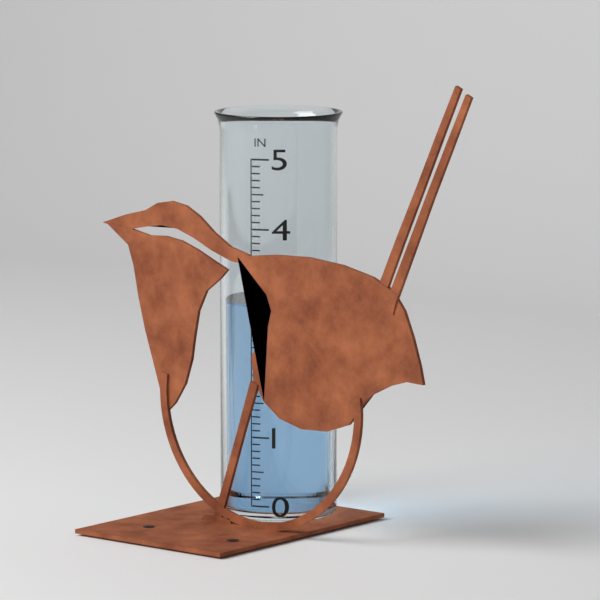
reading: 2.9 in
